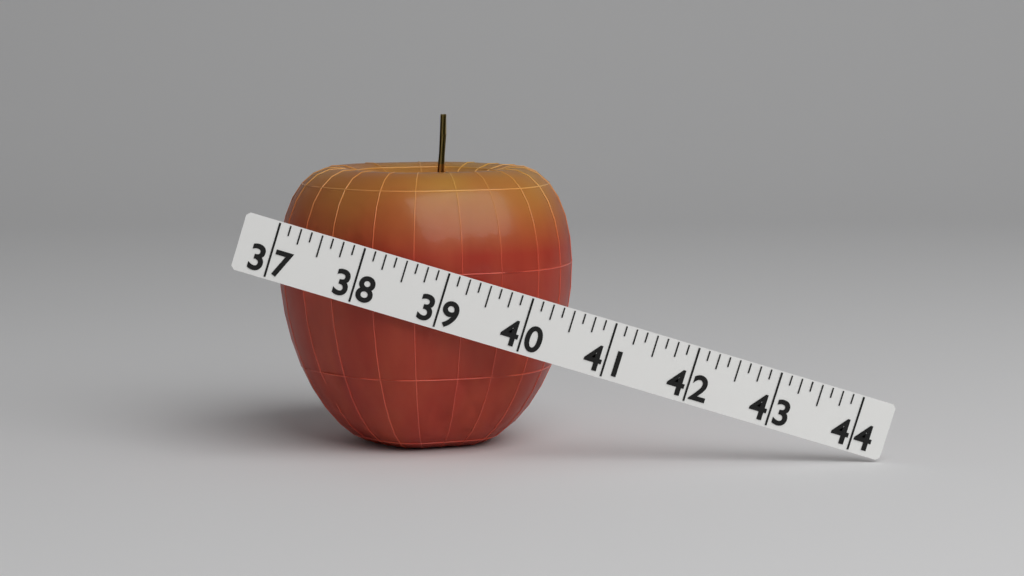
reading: 40.625 (no unit)
